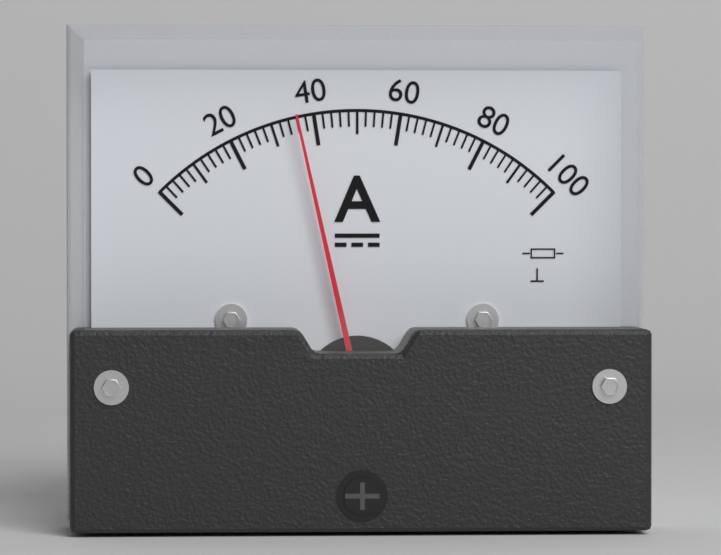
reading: 36 A
